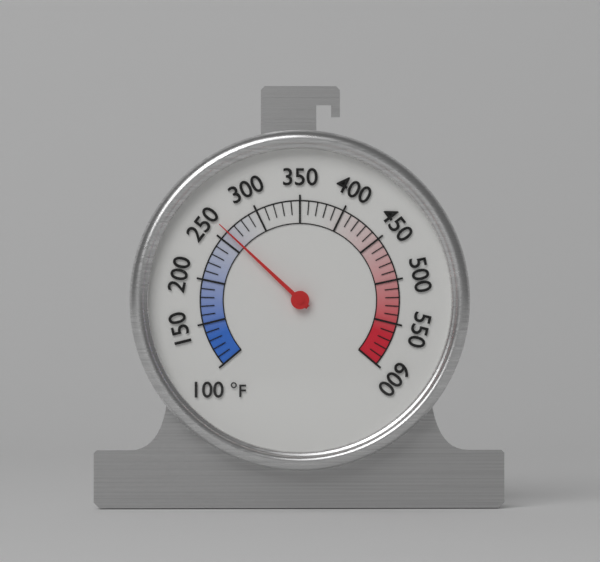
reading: 260 °F
